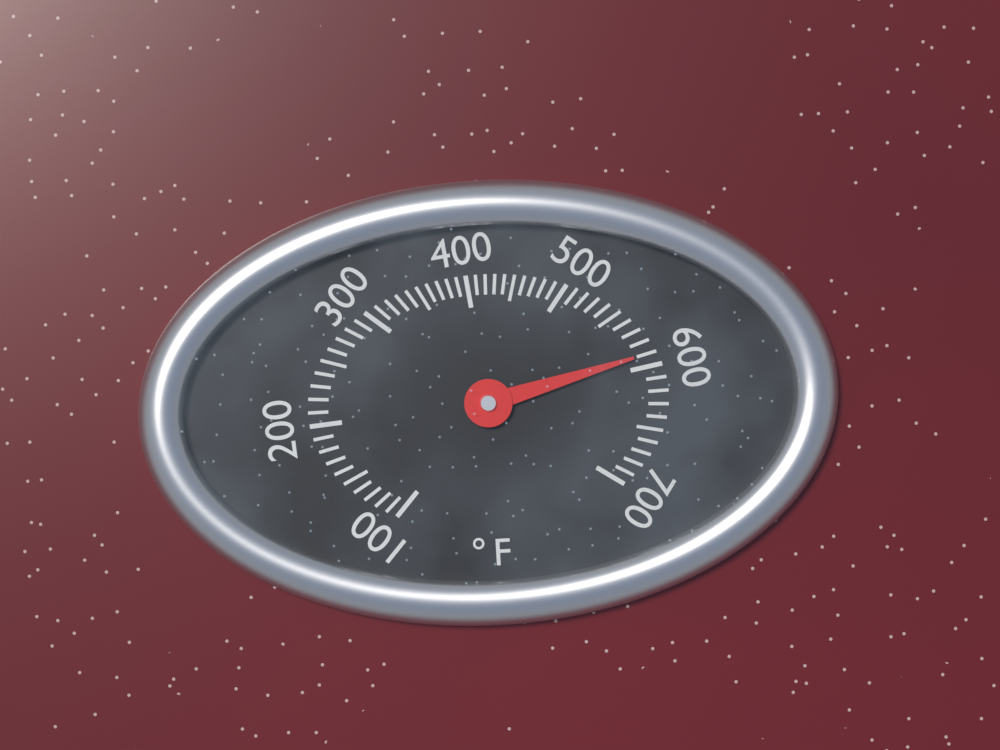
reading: 590 °F
